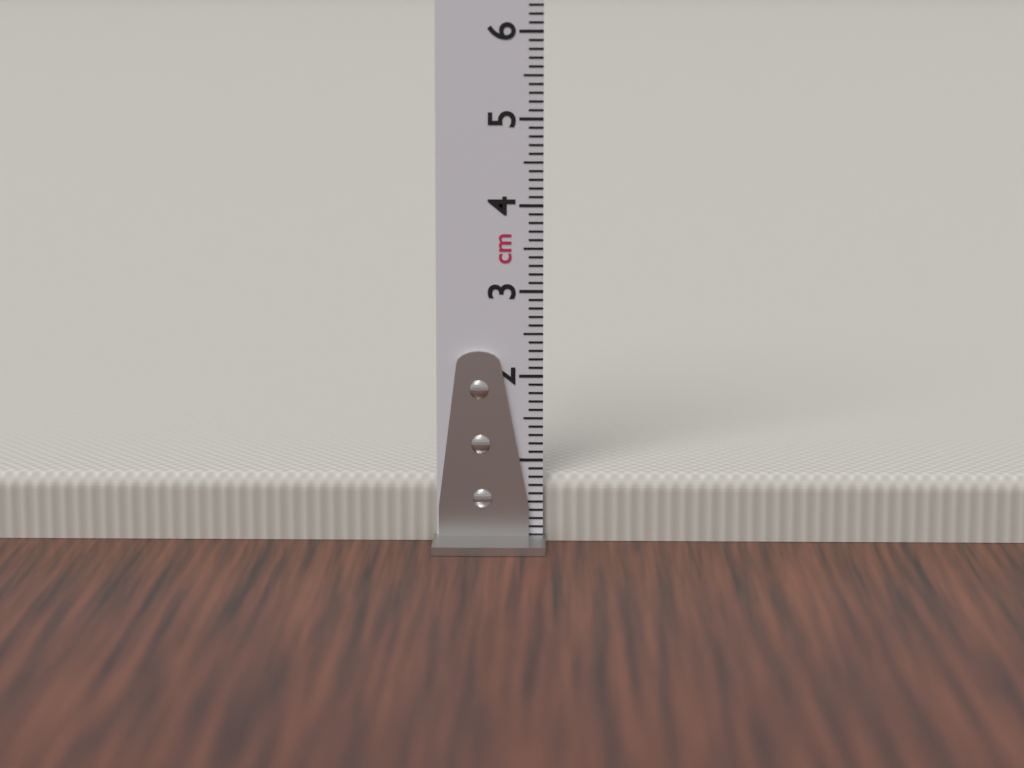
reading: 0.8 cm
